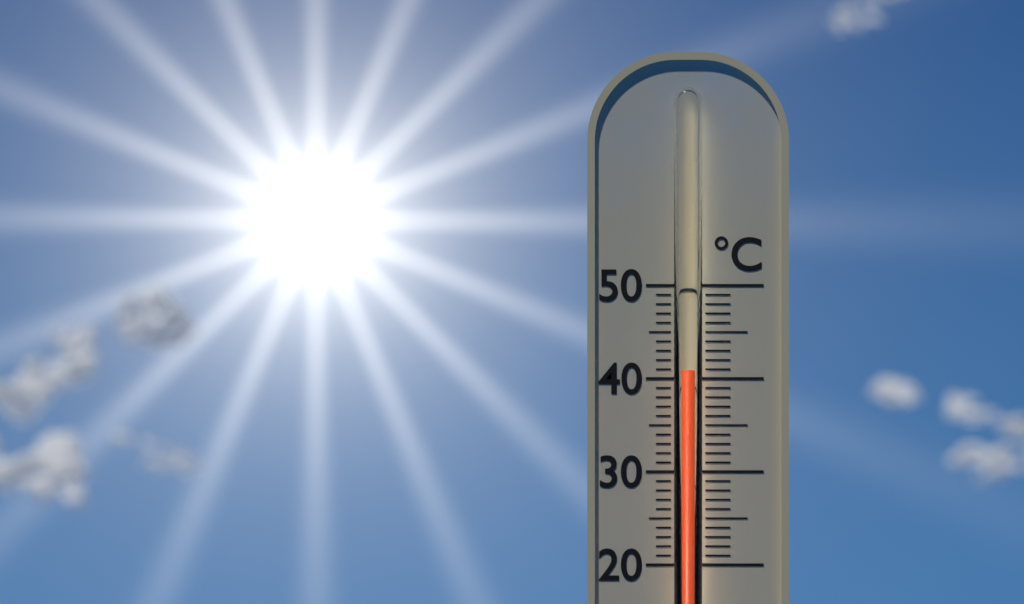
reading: 41 °C
